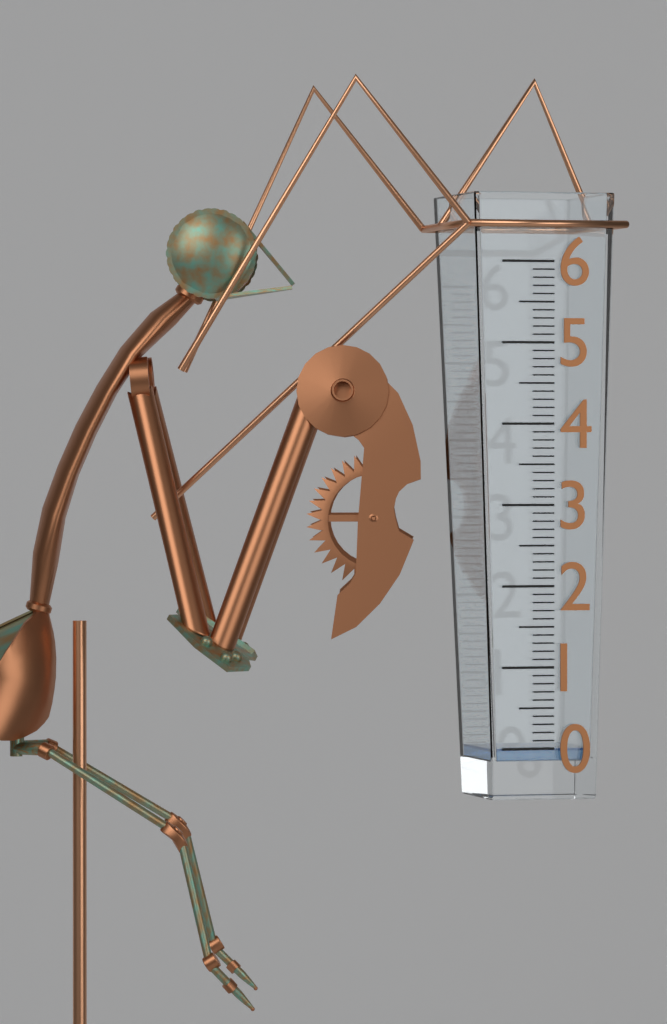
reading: 0.0 (no unit)
